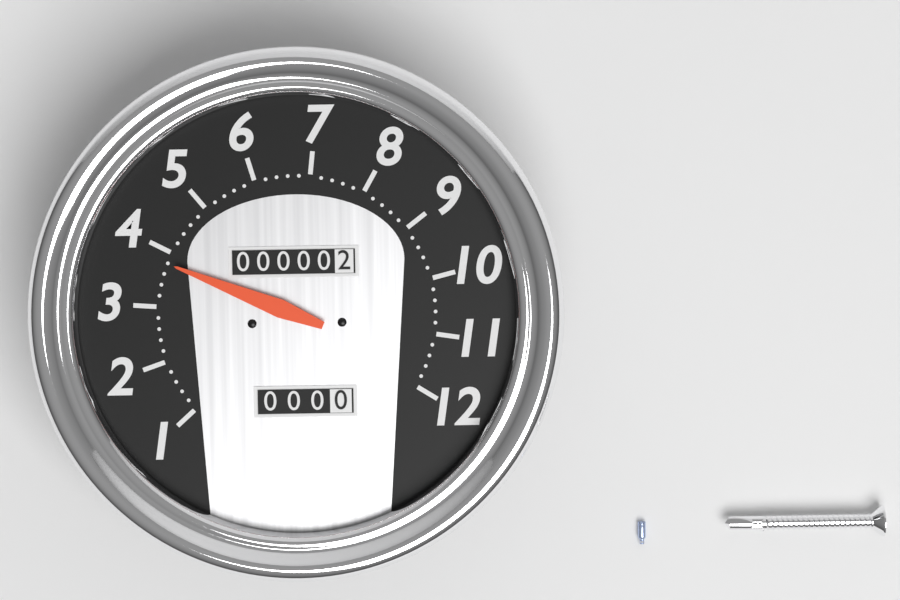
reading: 3.8 (no unit)
